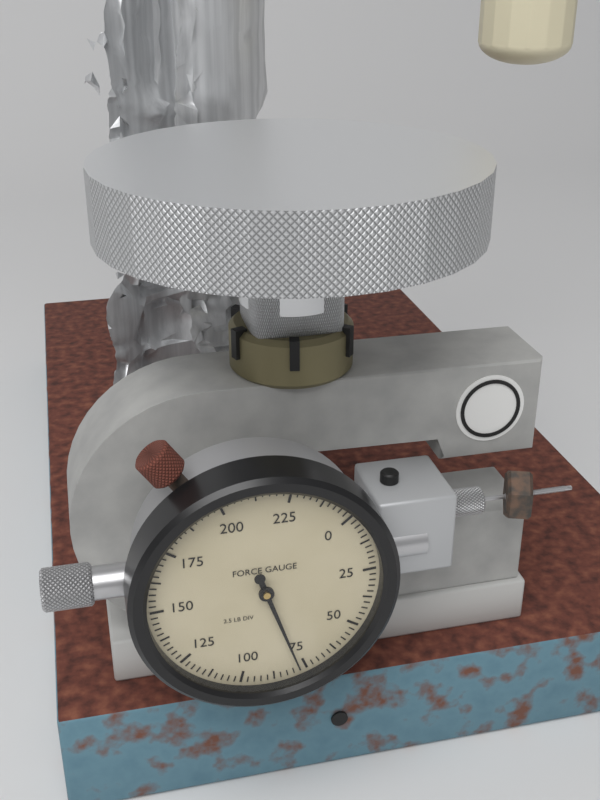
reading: 77.5 lb
